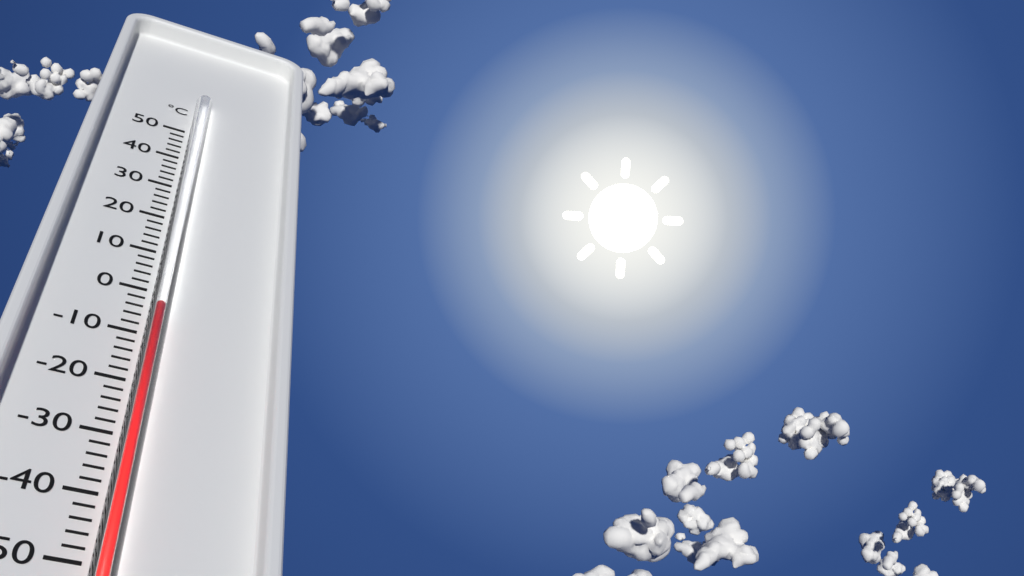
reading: -6 °C
